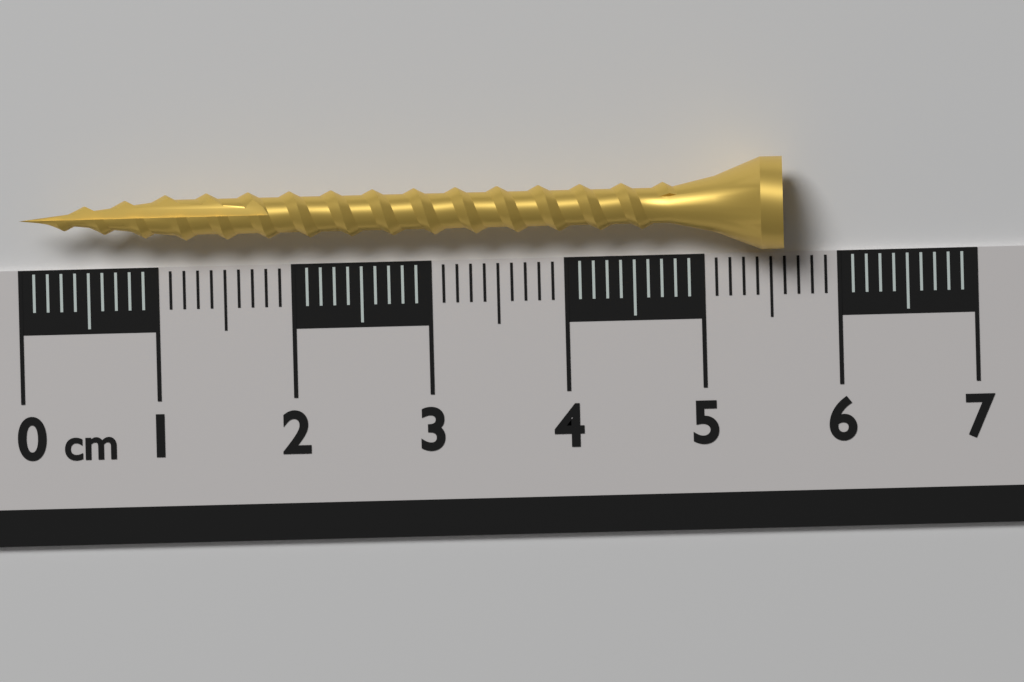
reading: 5.6 cm
